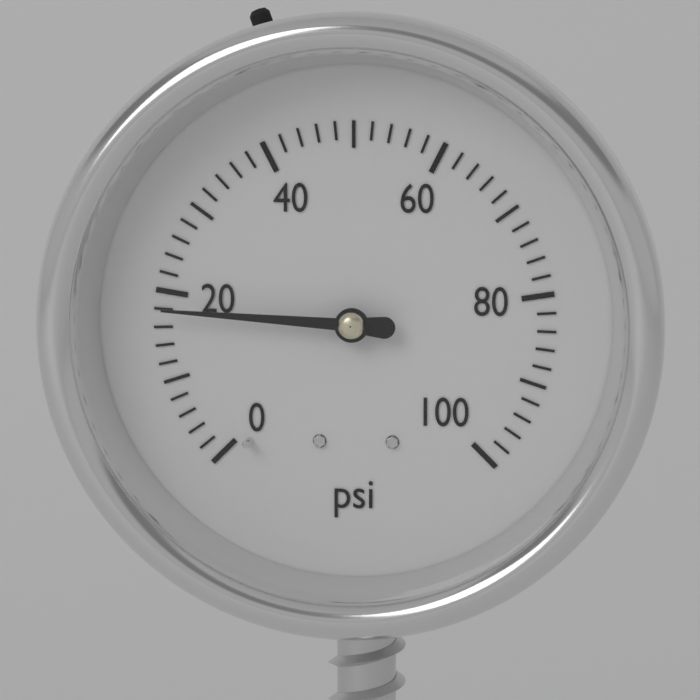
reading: 18 psi
